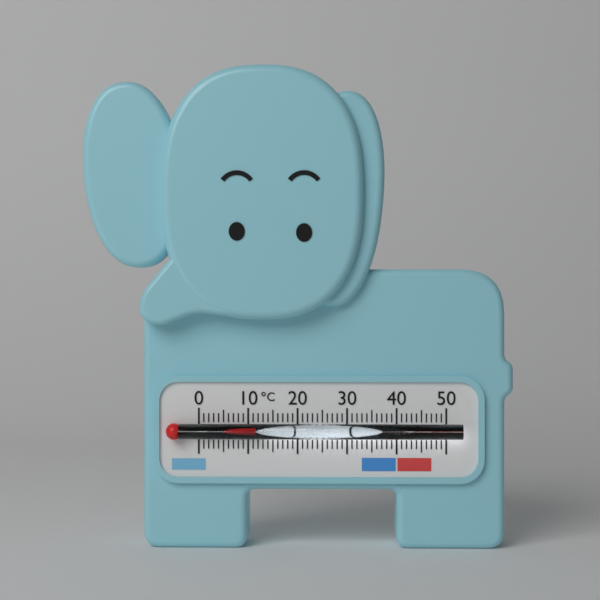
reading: 12 °C
